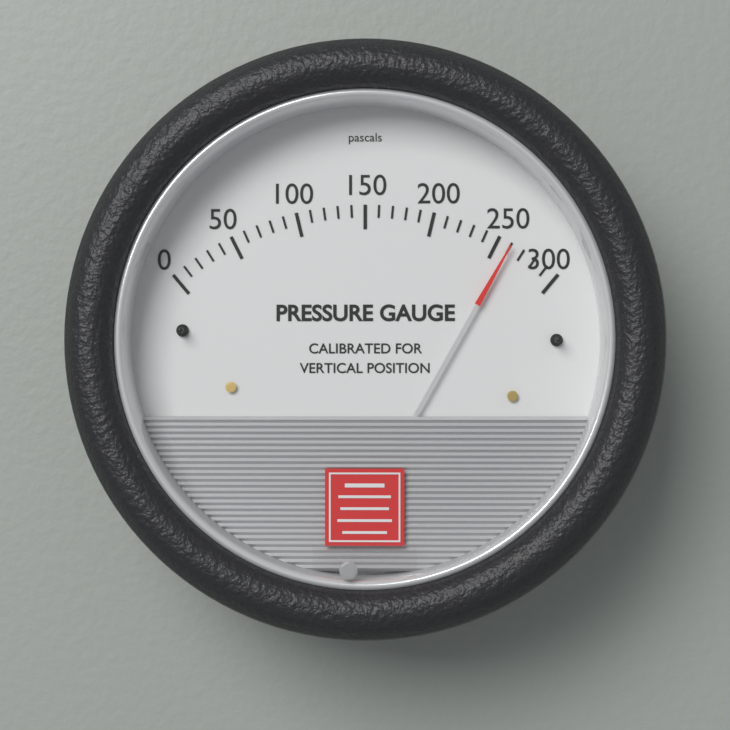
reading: 260 Pa
